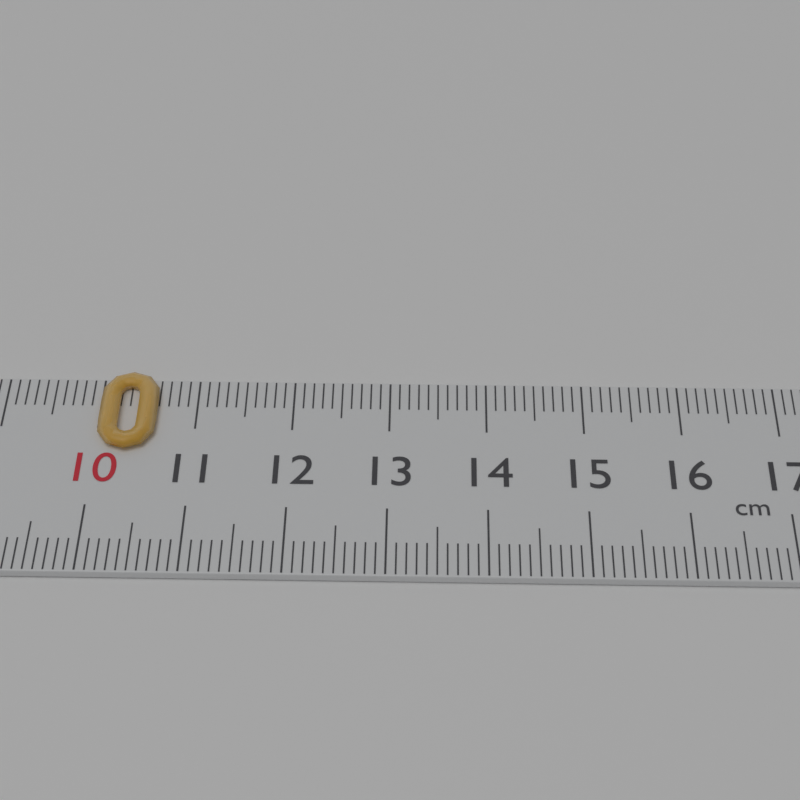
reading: 10.6 cm
